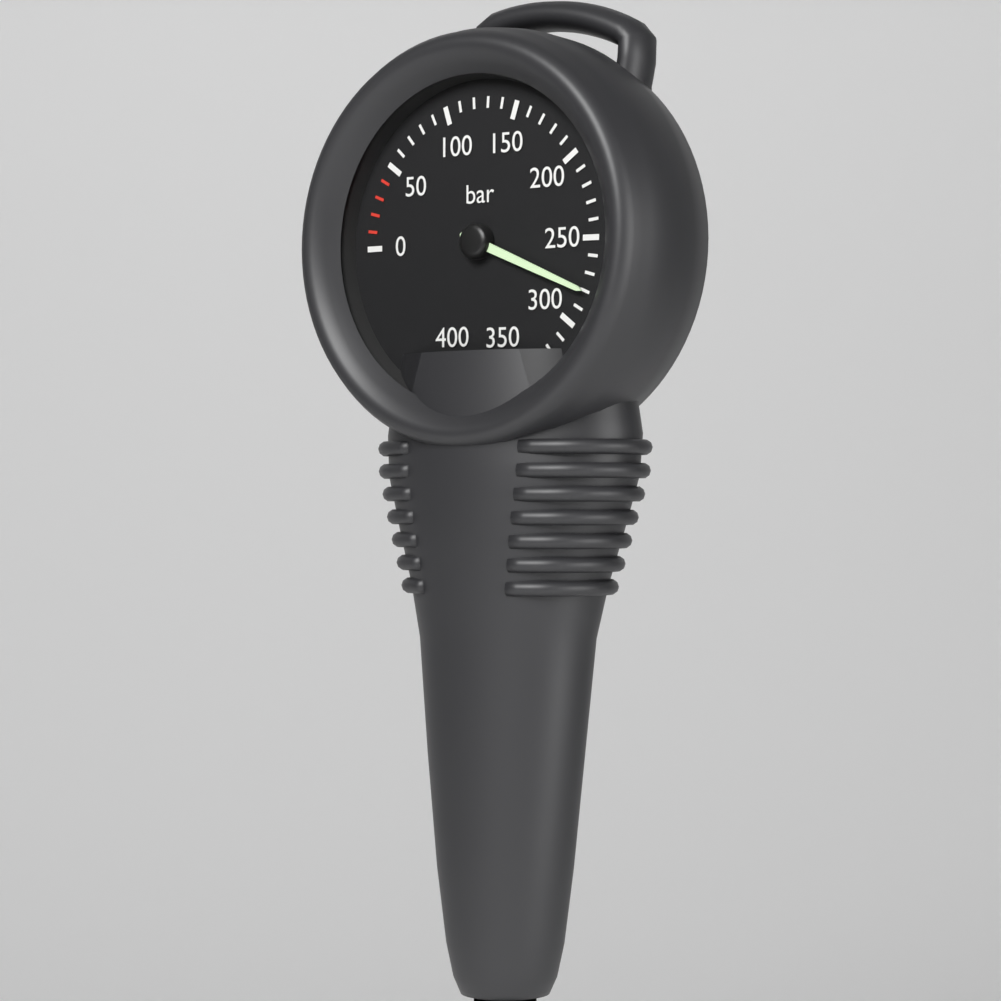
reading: 280 bar
